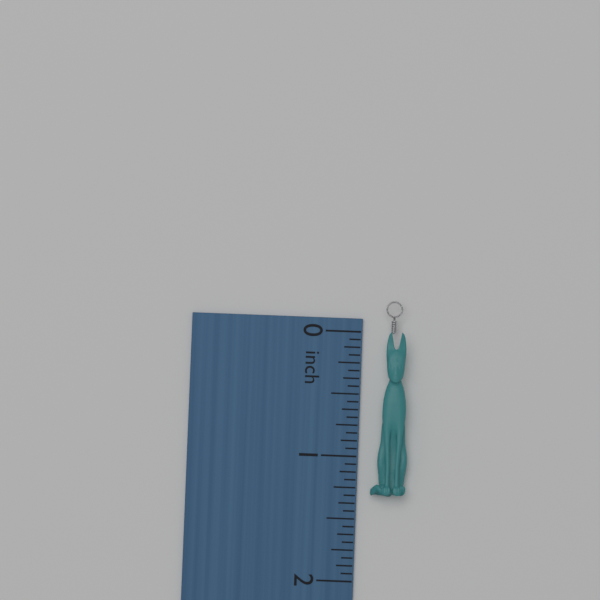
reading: 1.3125 inch
